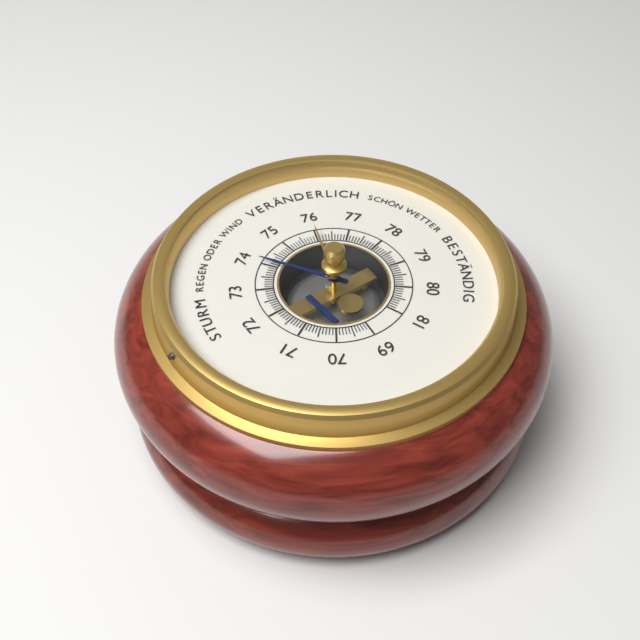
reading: 74.1 (no unit)
